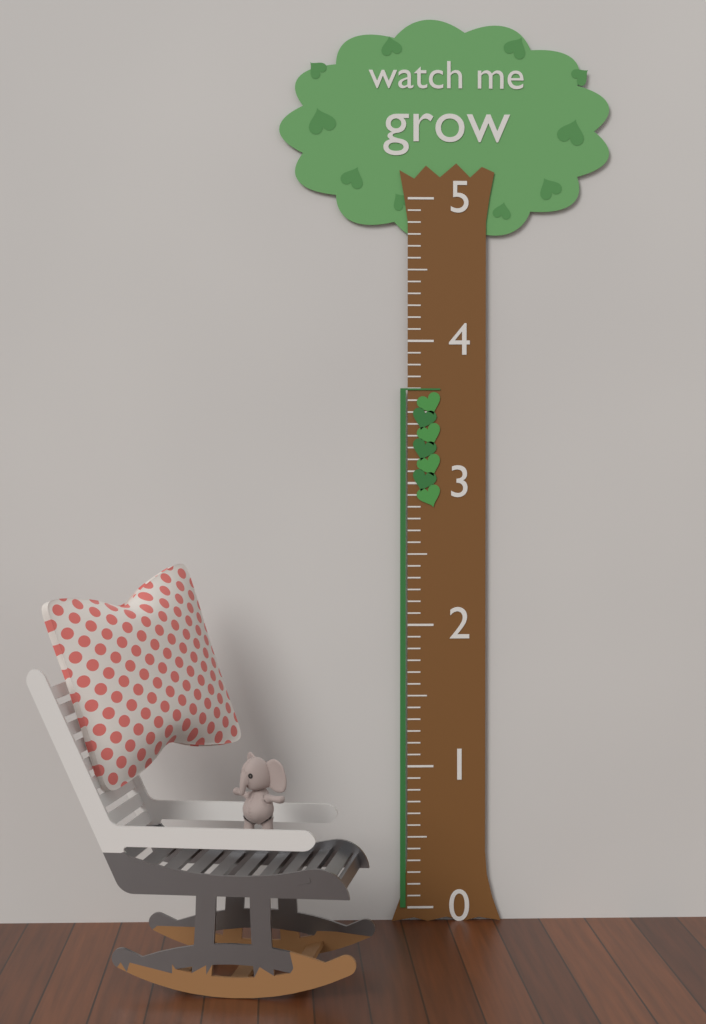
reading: 3.666667 (no unit)
